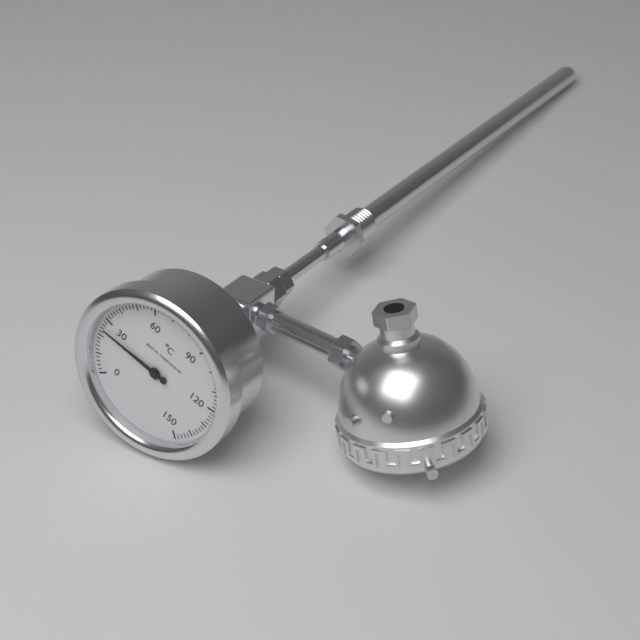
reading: 24 °C
